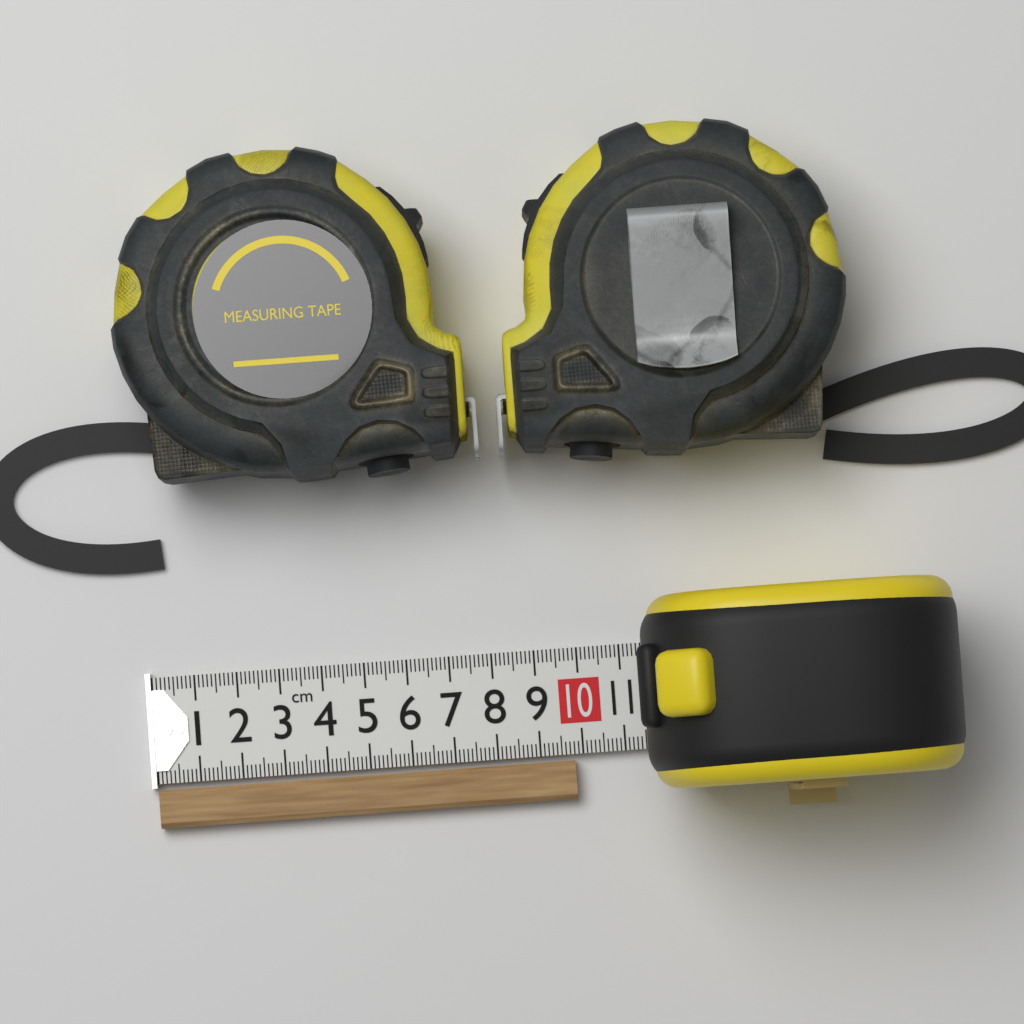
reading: 9.8 cm
